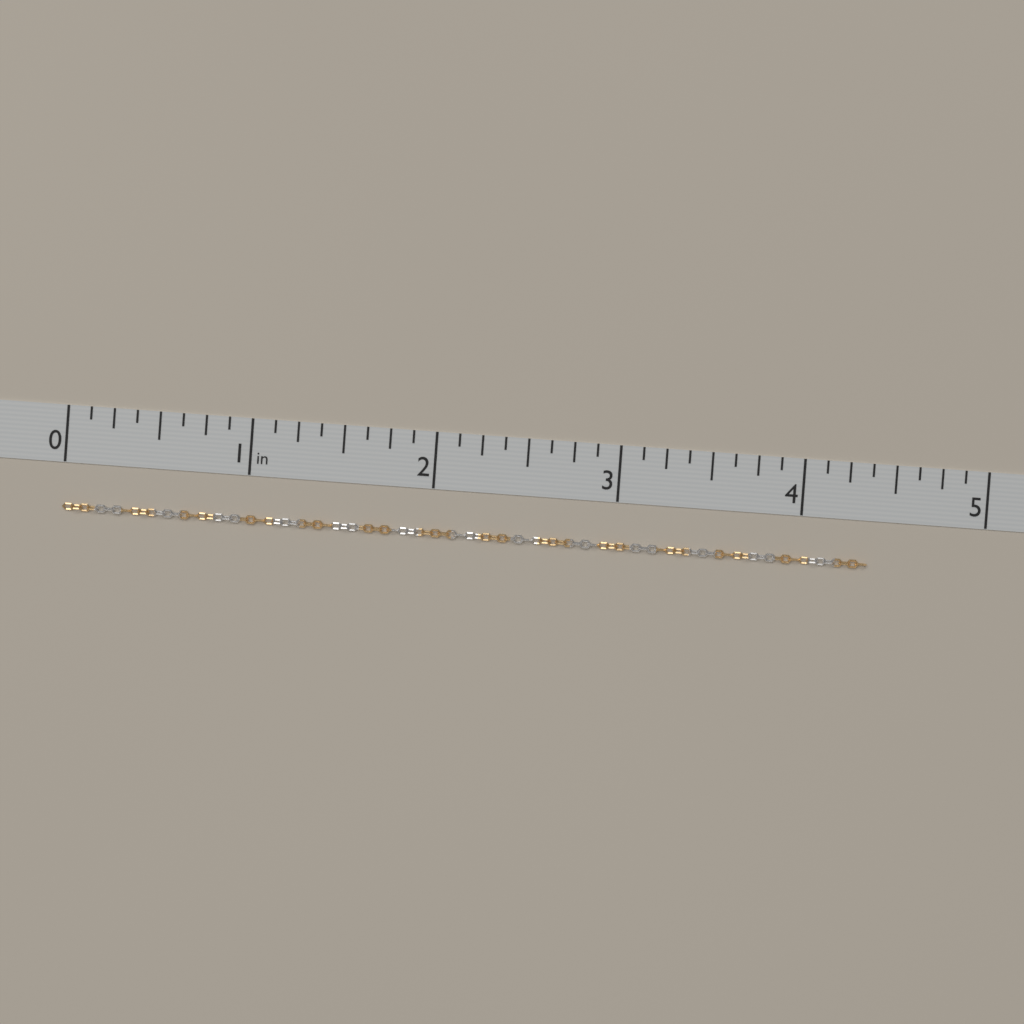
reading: 4.375 in
